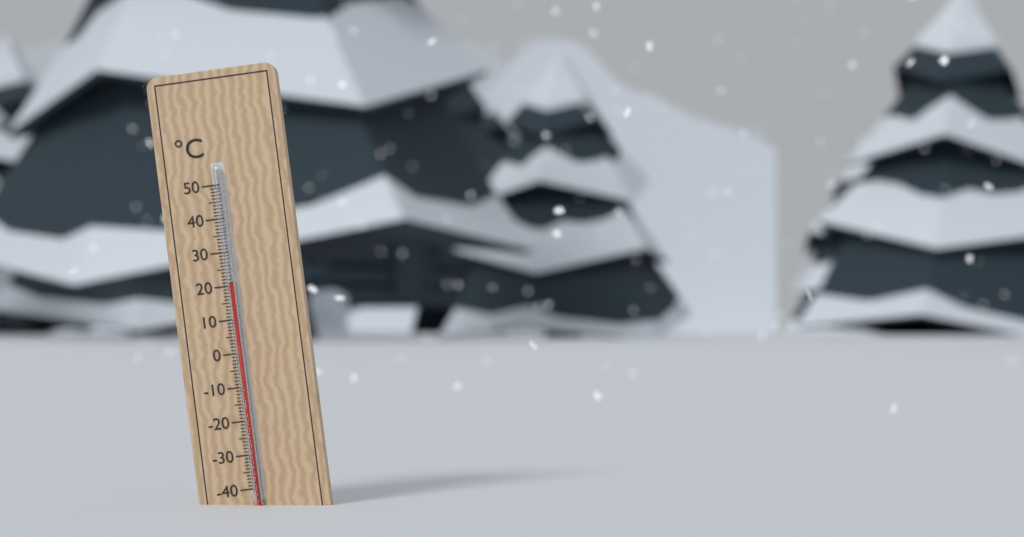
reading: 21 °C
